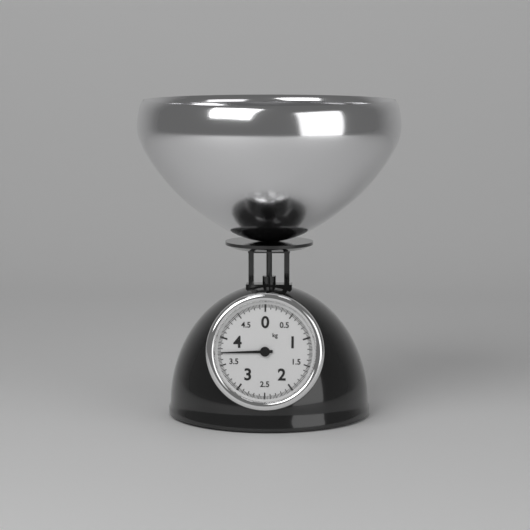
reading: 3.725 kg
